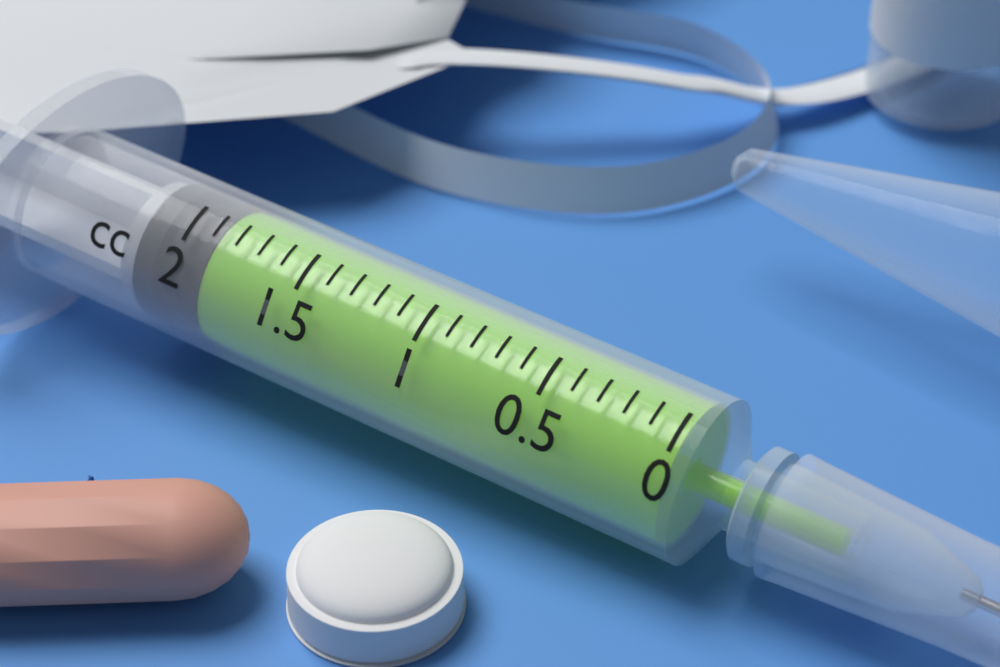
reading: 1.9 cc
